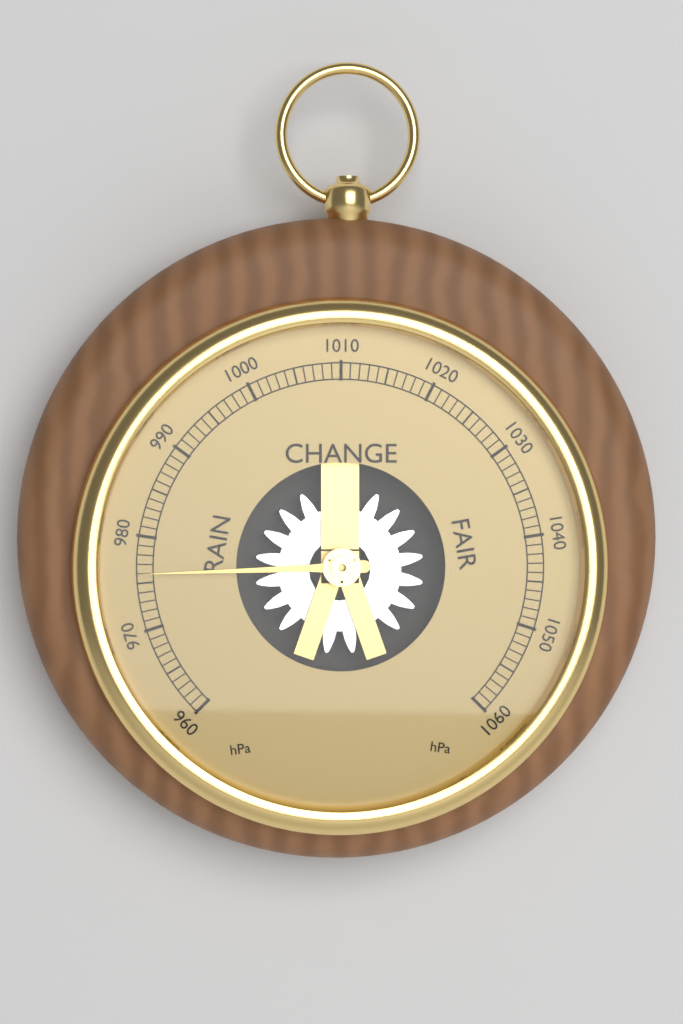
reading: 976 hPa
